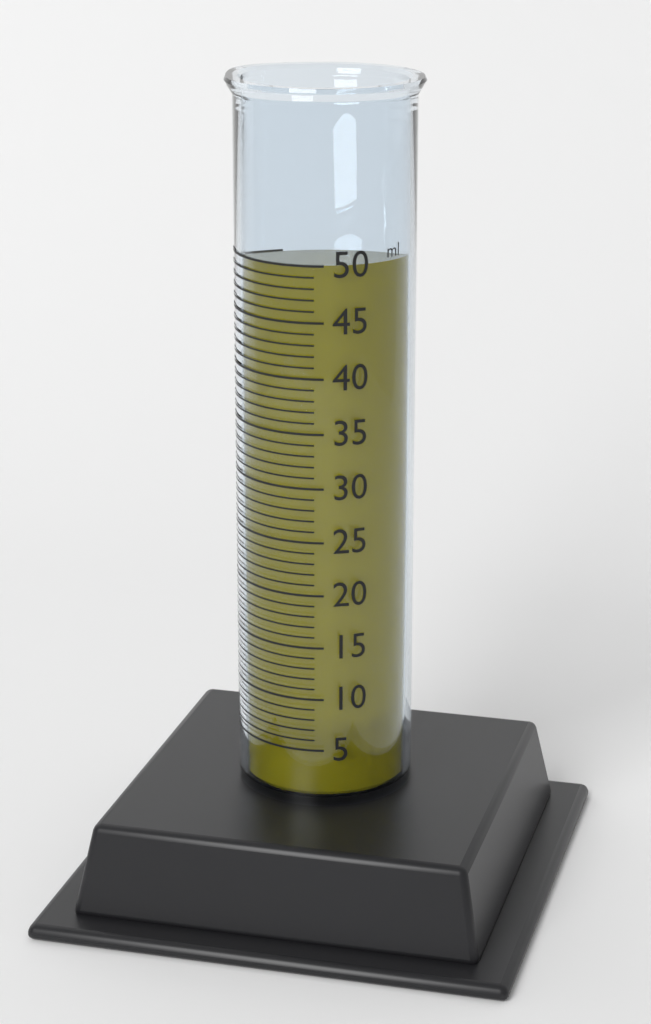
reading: 50 ml
